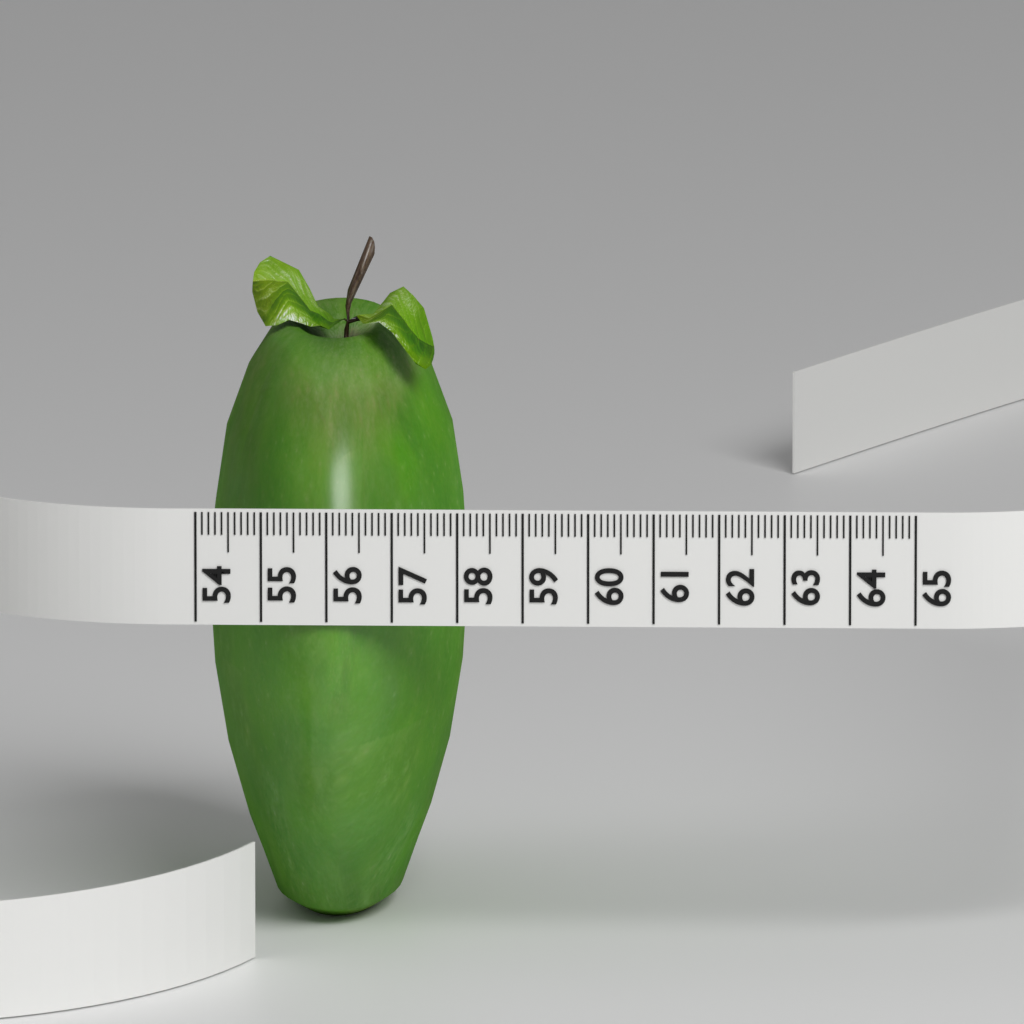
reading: 58.0 (no unit)
